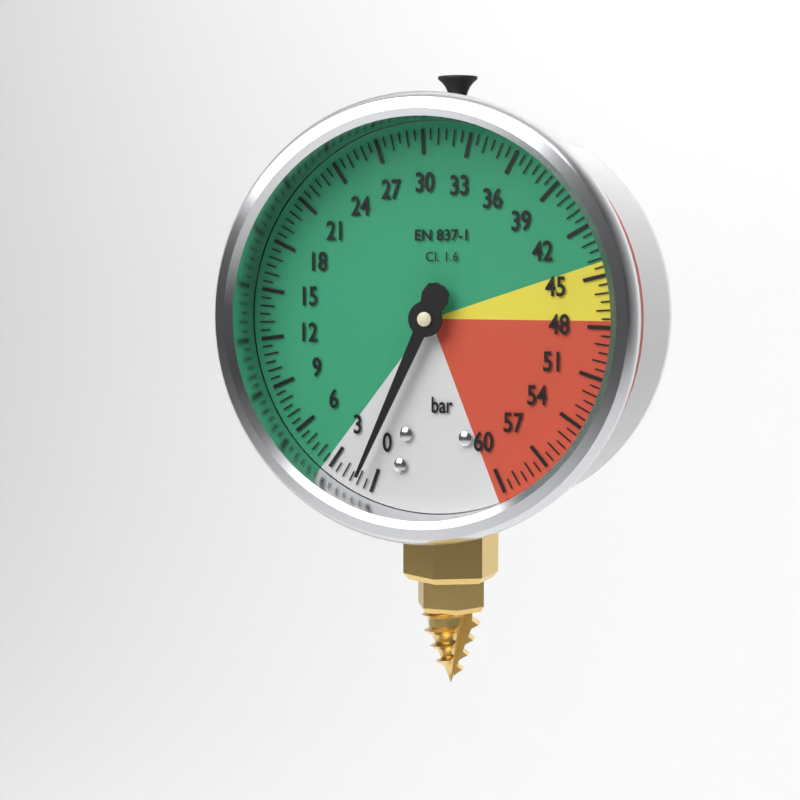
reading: 1.0 bar
